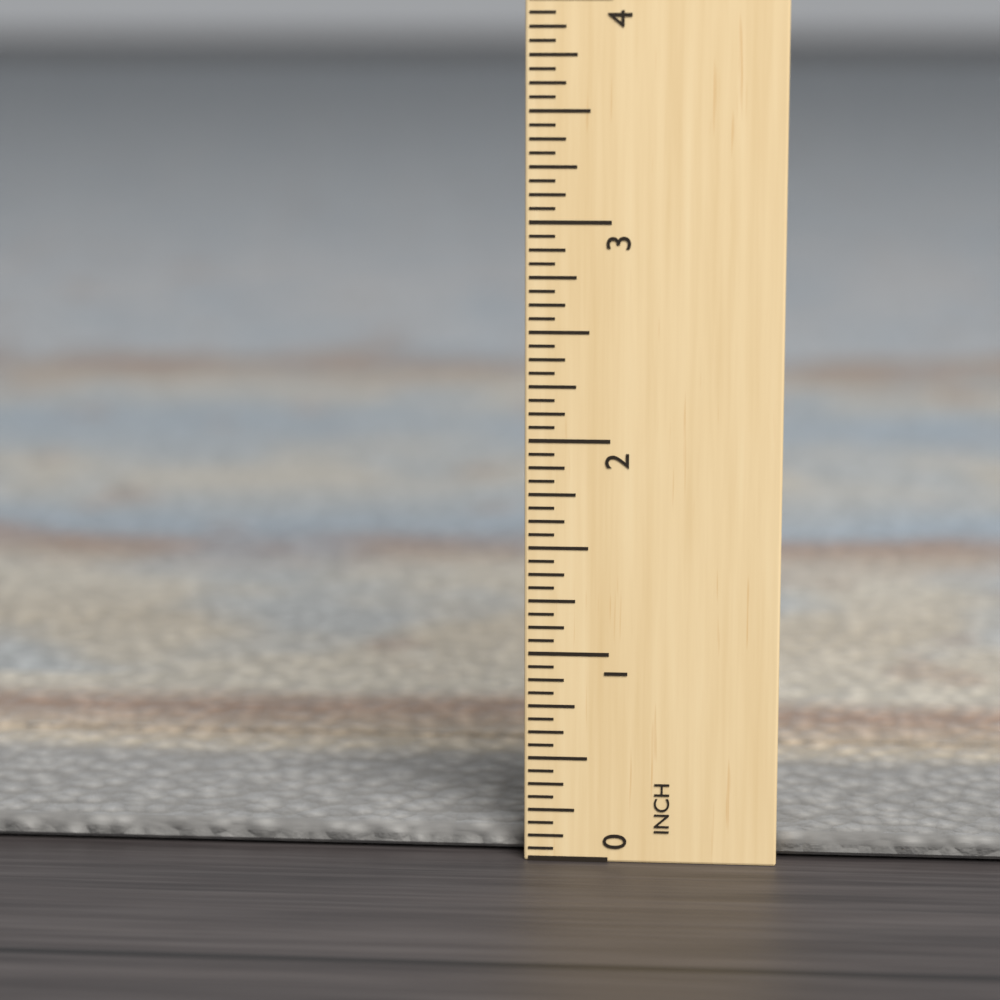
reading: 0.1250 in
